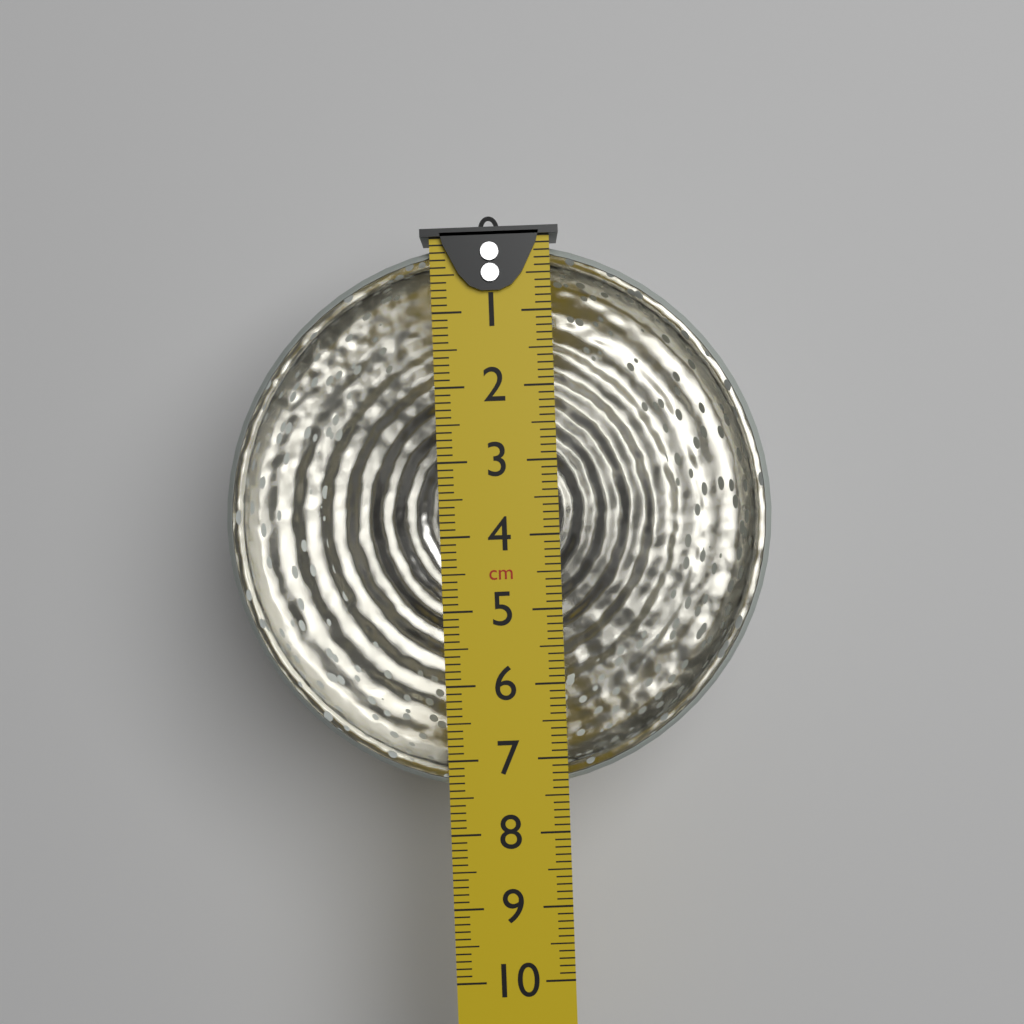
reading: 7.5 cm
